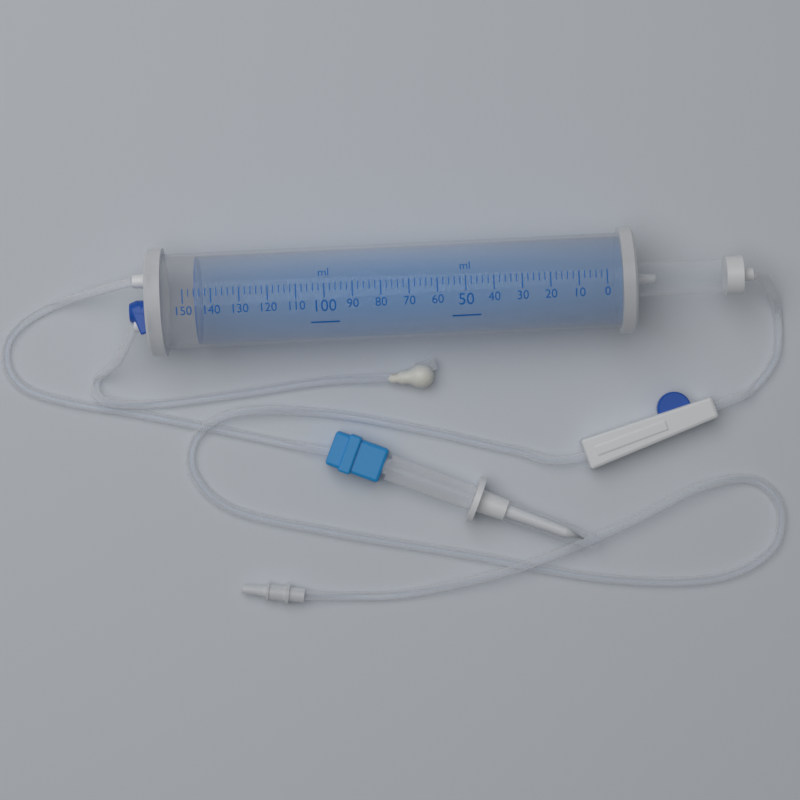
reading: 146 ml
